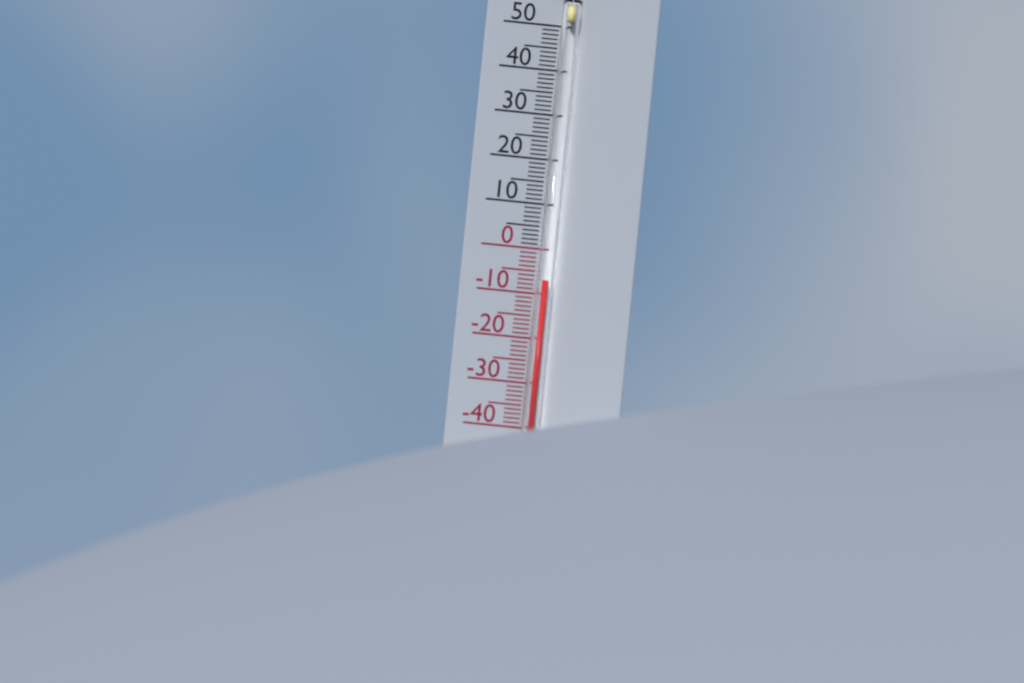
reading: -7 °C
